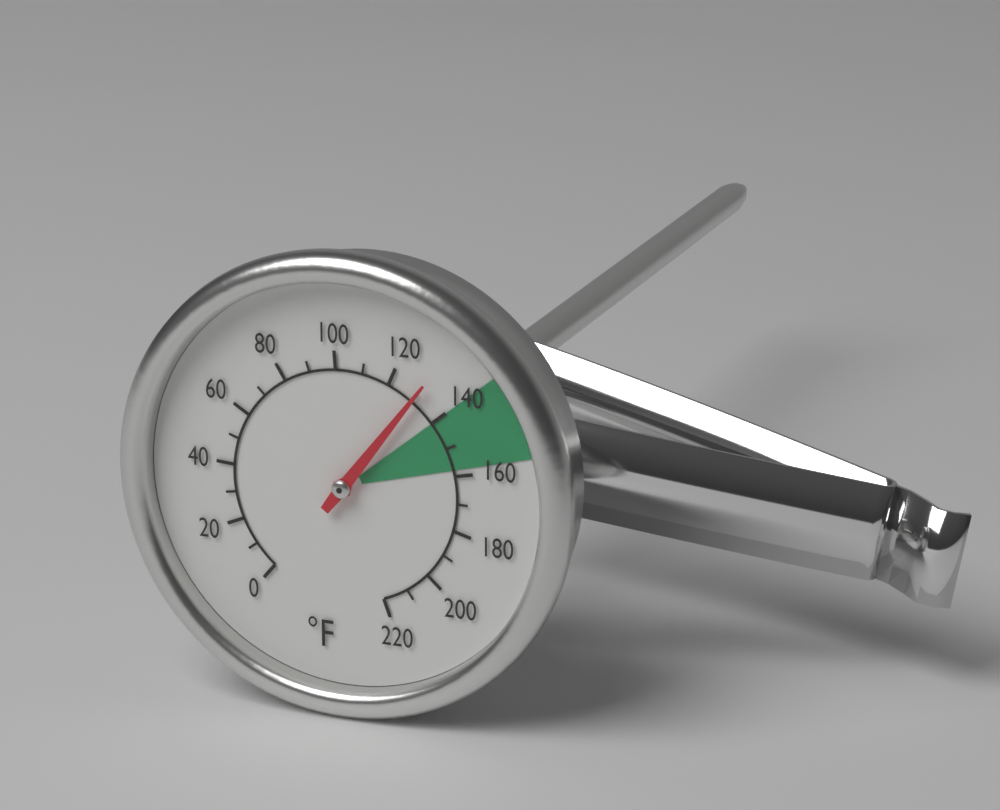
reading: 130 °F
